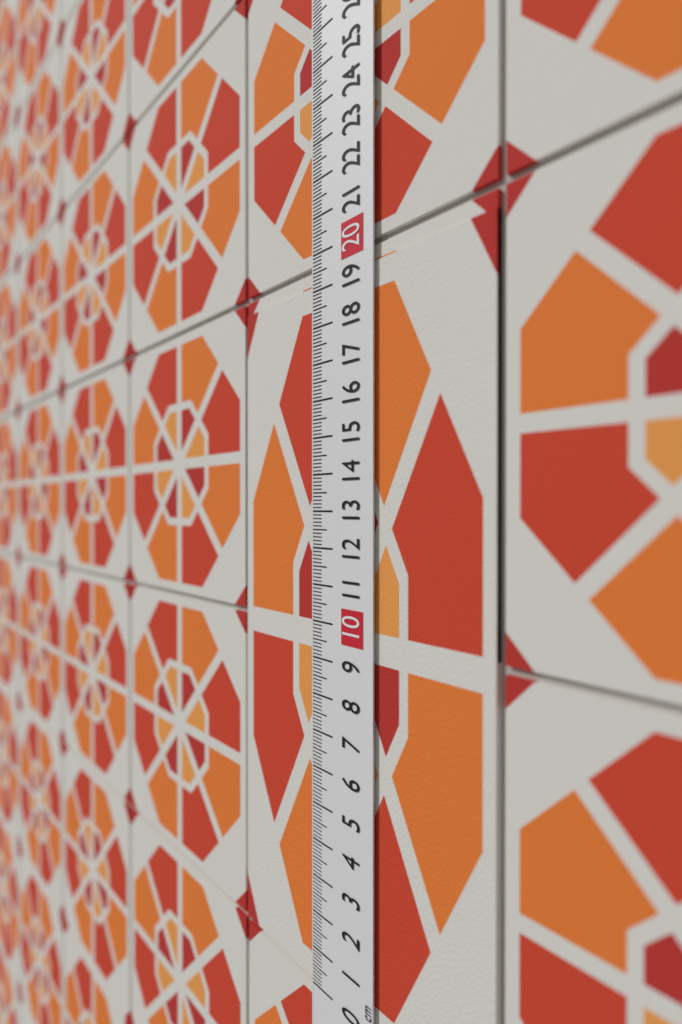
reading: 19.2 cm
